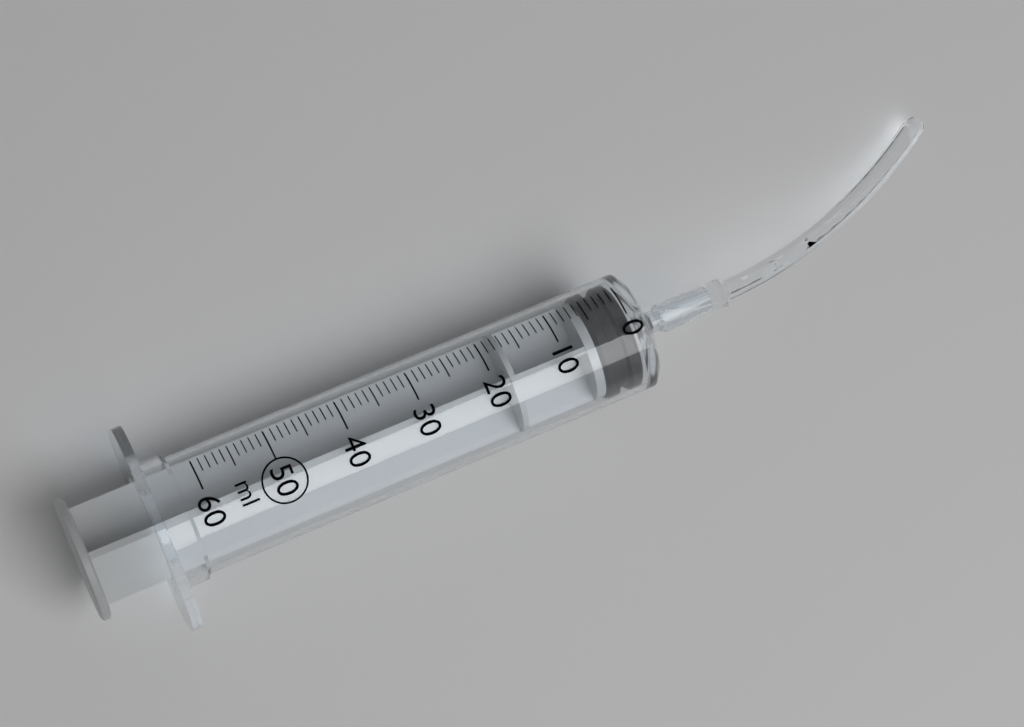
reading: 0 ml
